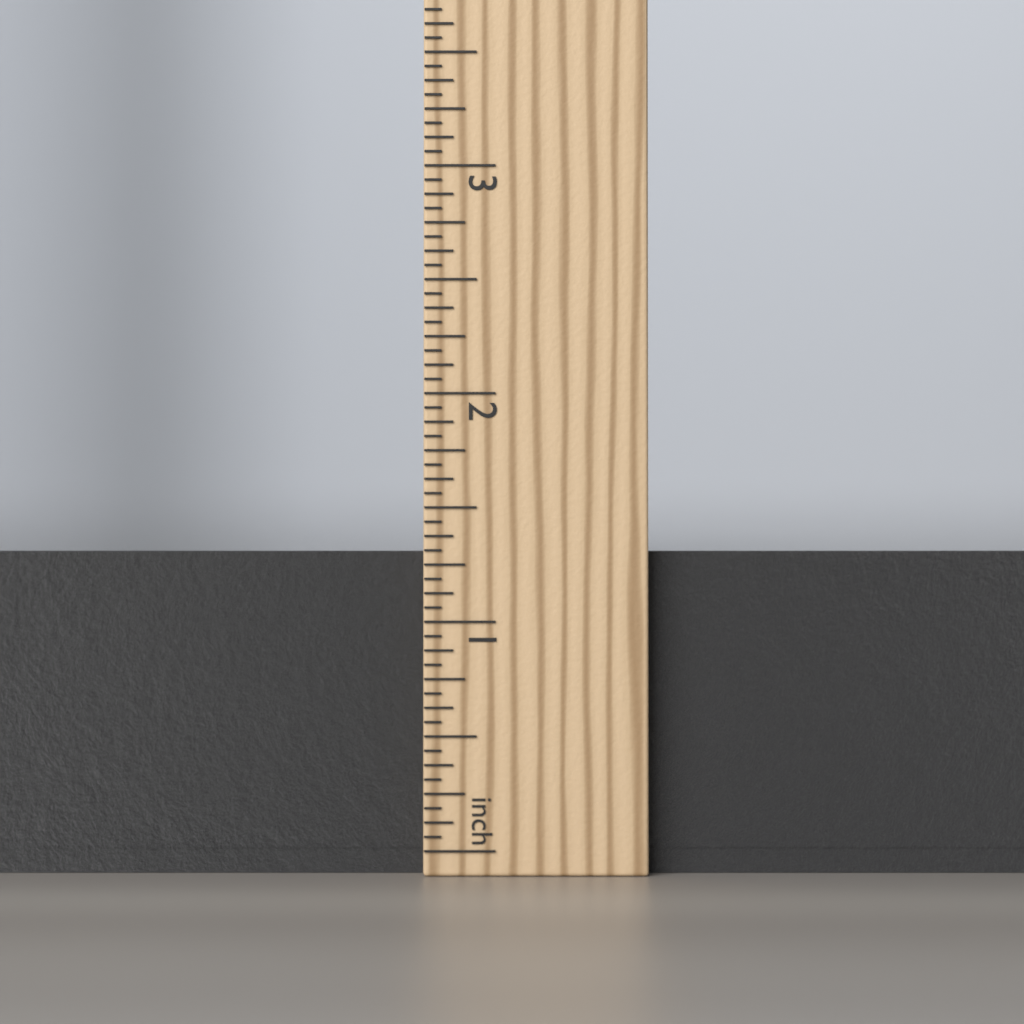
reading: 1.3125 in
